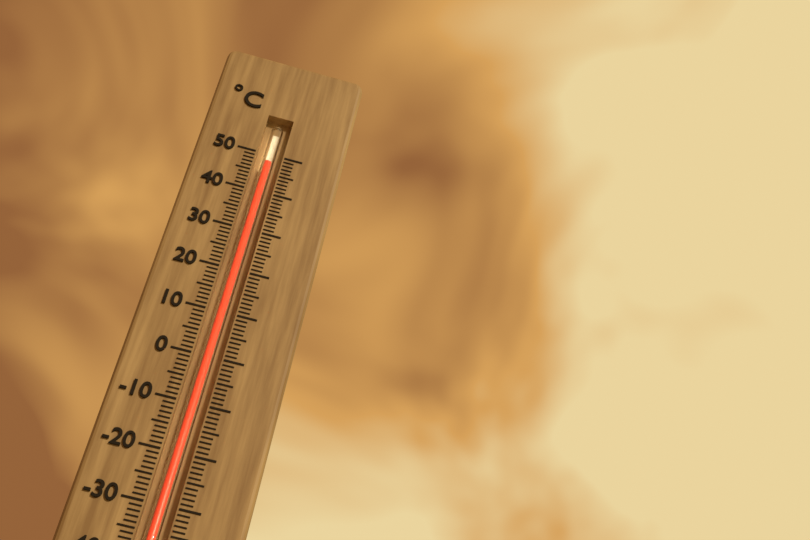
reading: 48 °C
